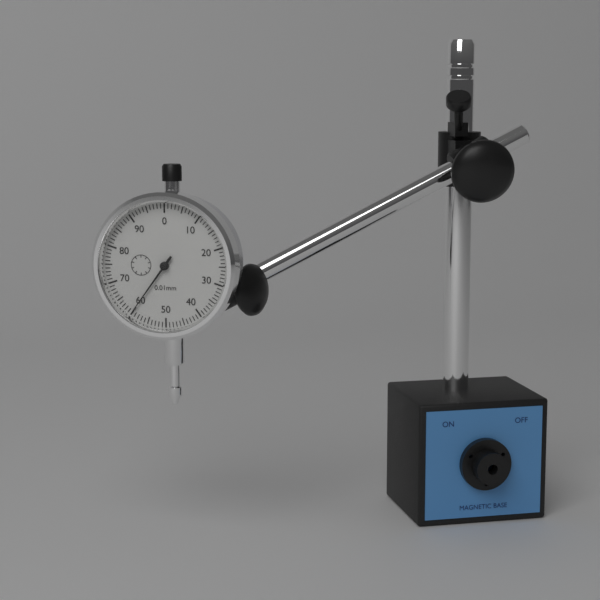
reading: 0.60 mm
